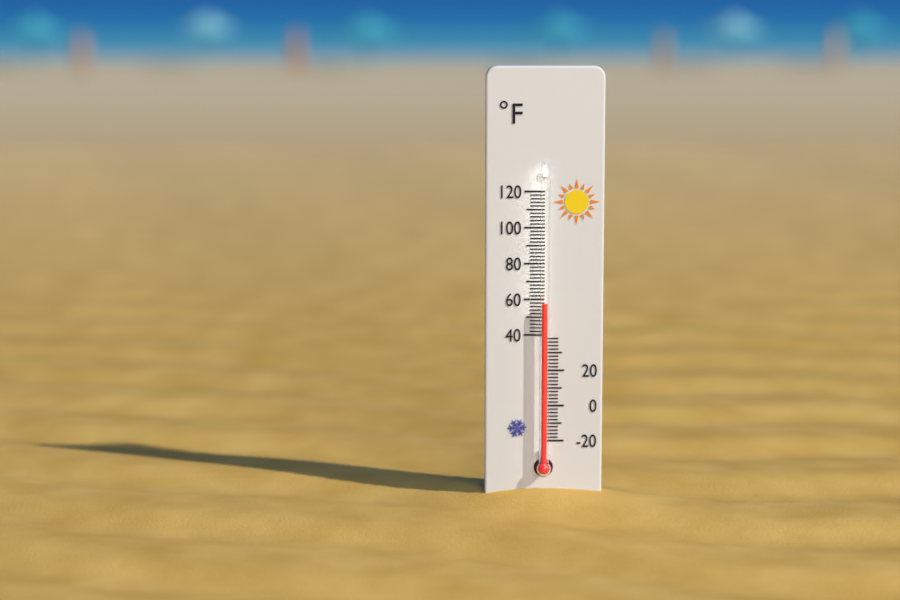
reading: 58 °F
